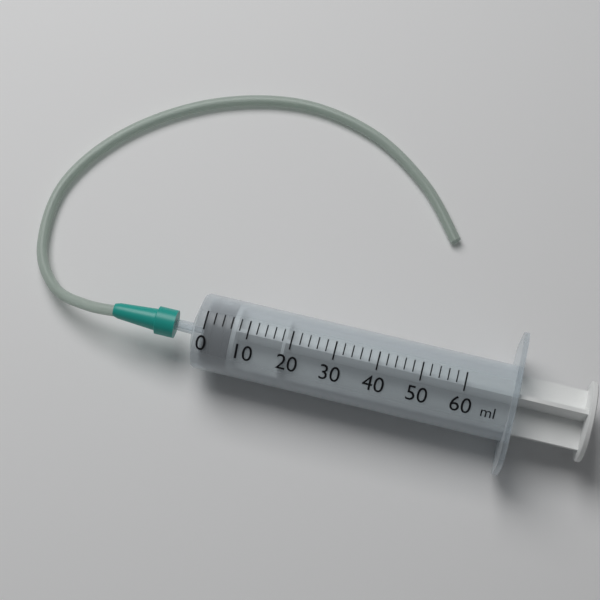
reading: 0 ml
